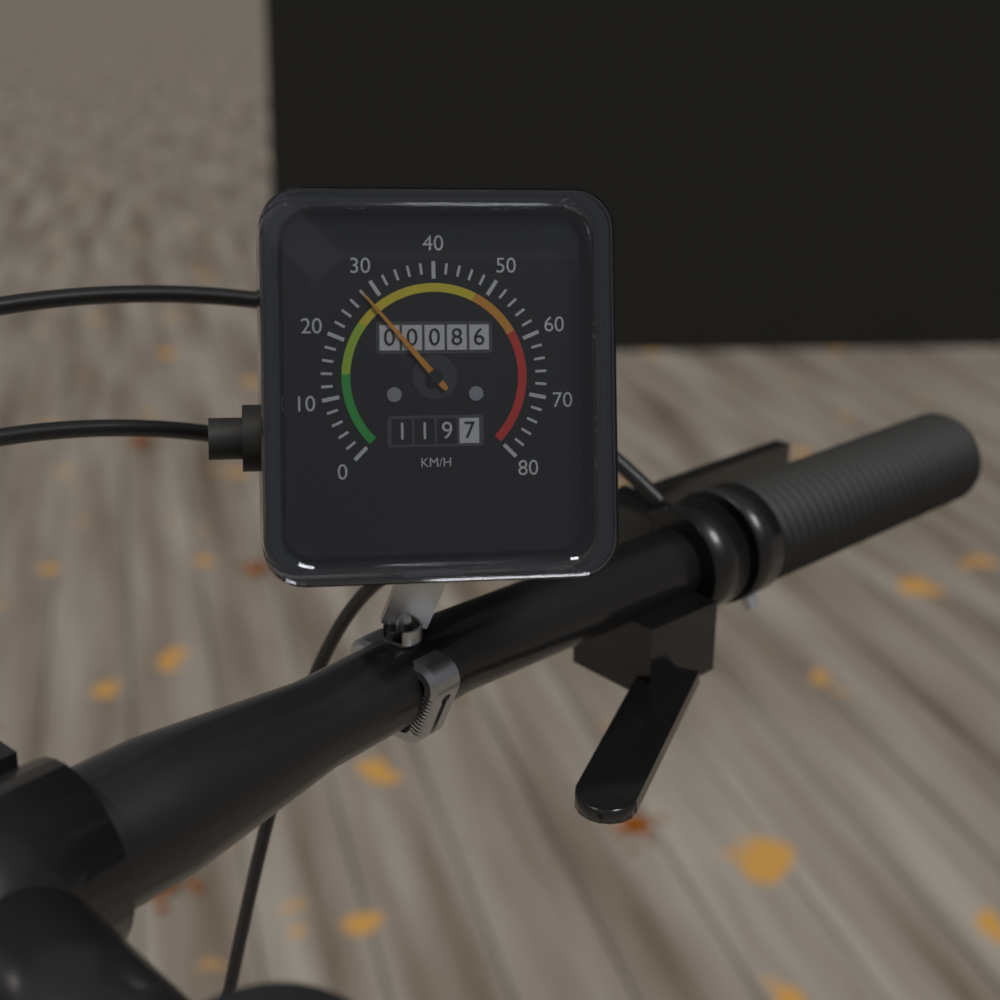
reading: 28 km/h
